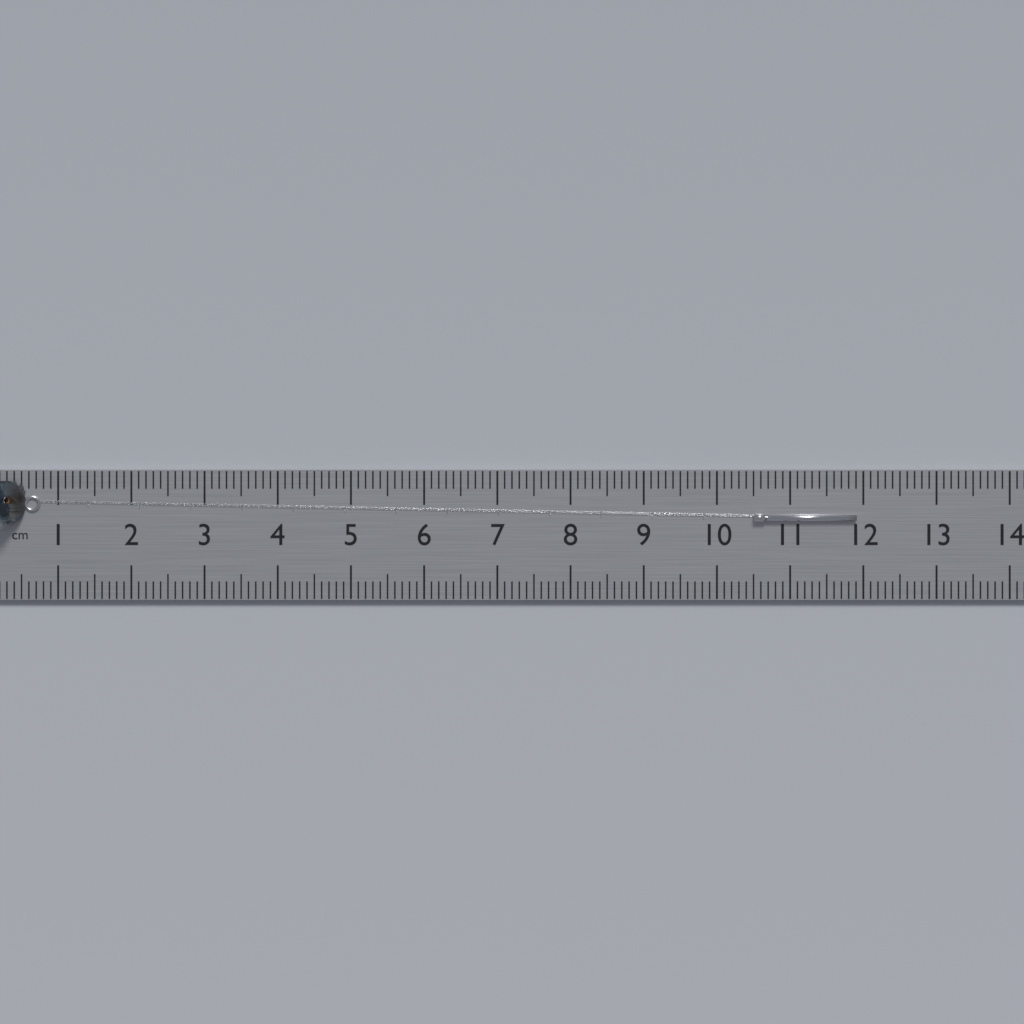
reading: 11.9 cm
